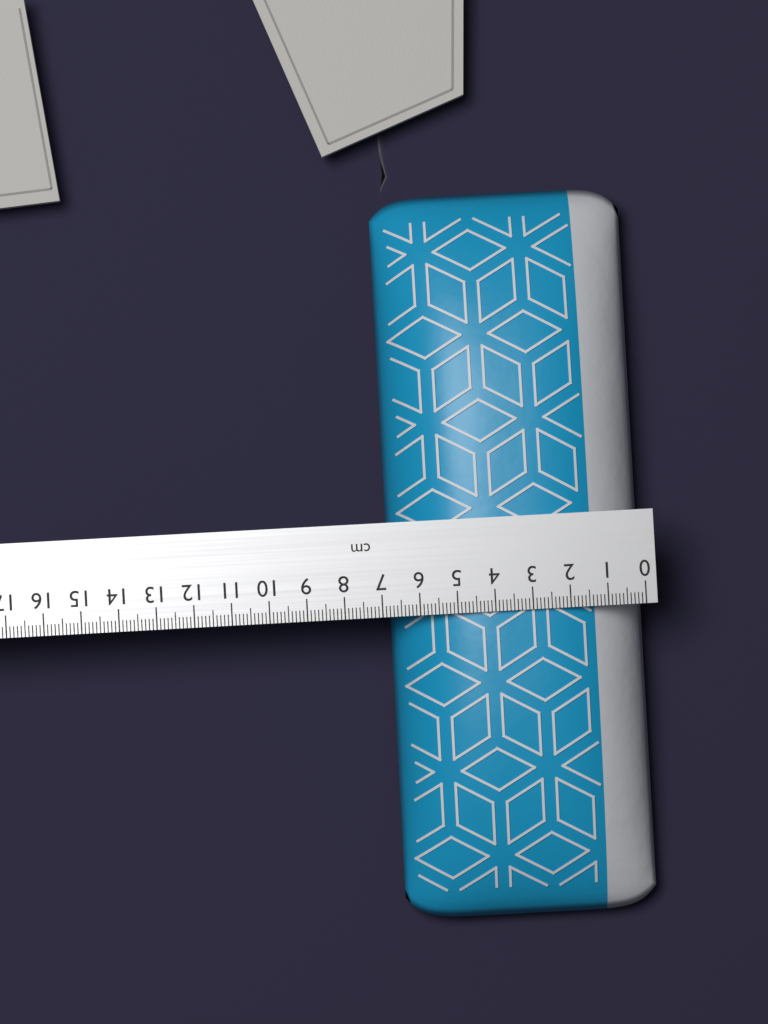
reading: 6.8 cm
